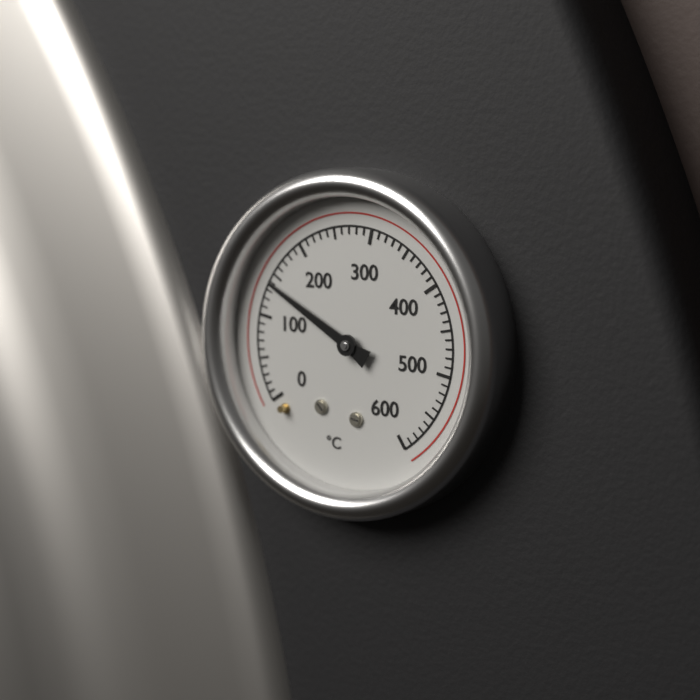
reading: 140 °C
